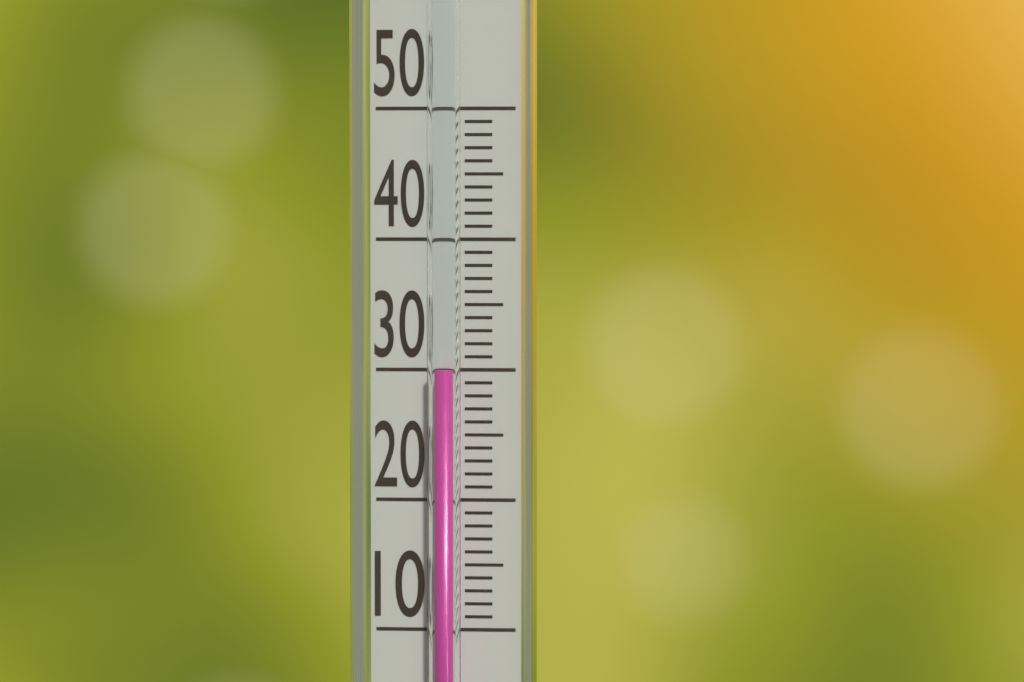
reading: 30 (no unit)
